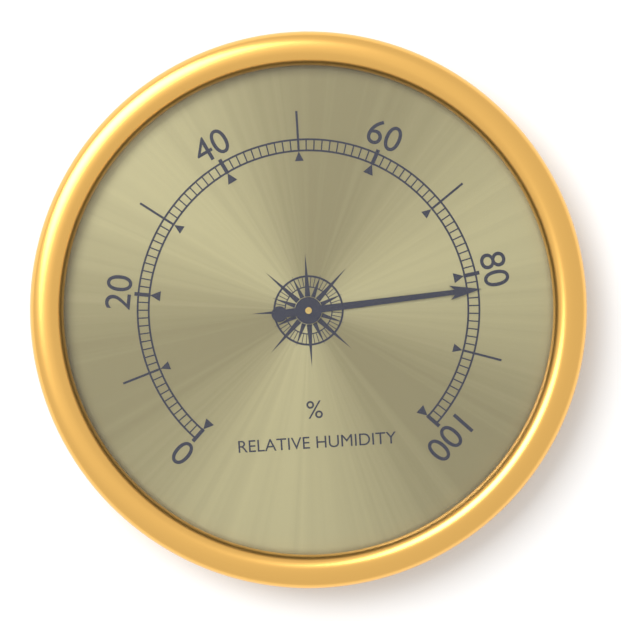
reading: 82 %
